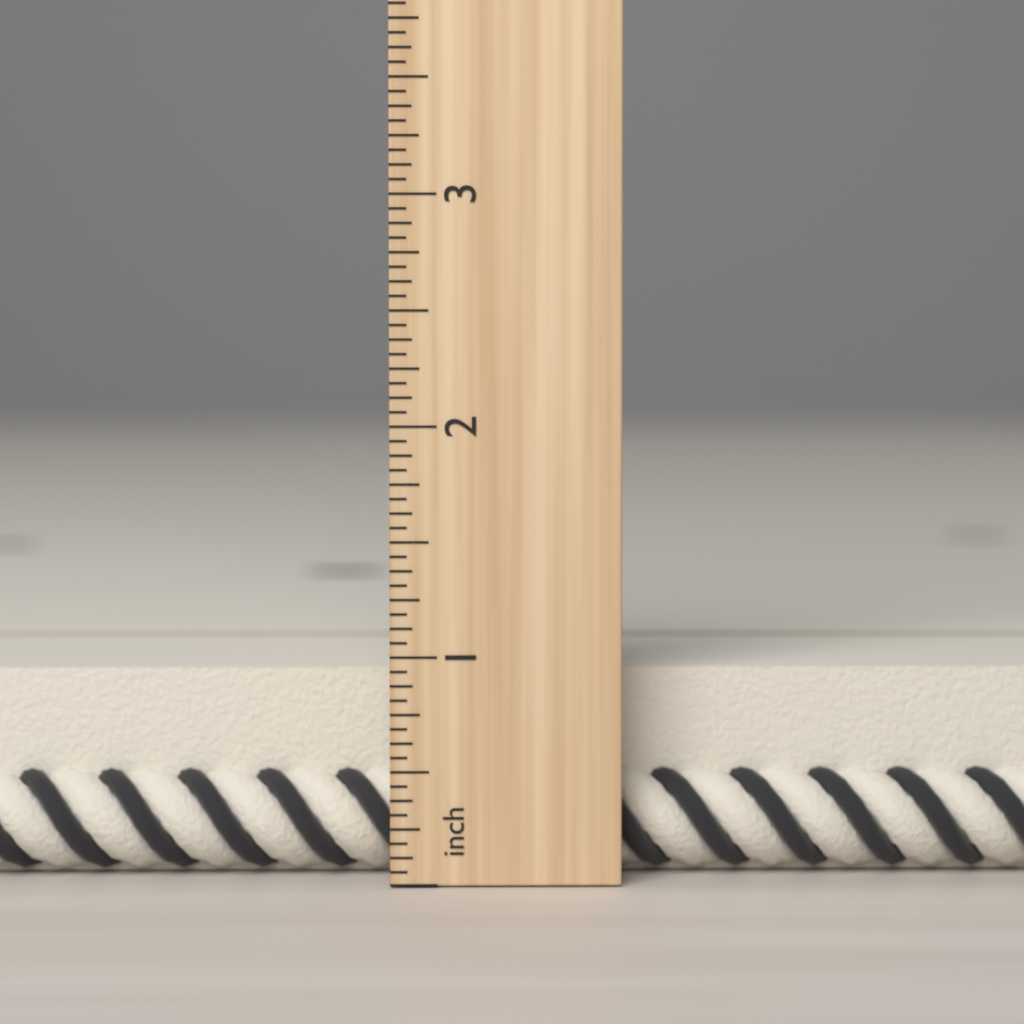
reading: 0.9375 inch
